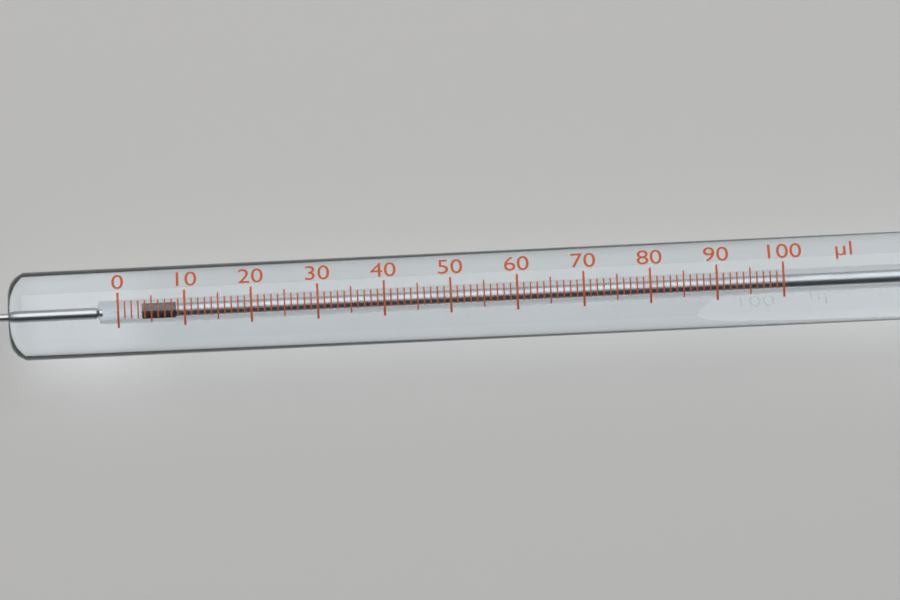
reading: 4 µl
